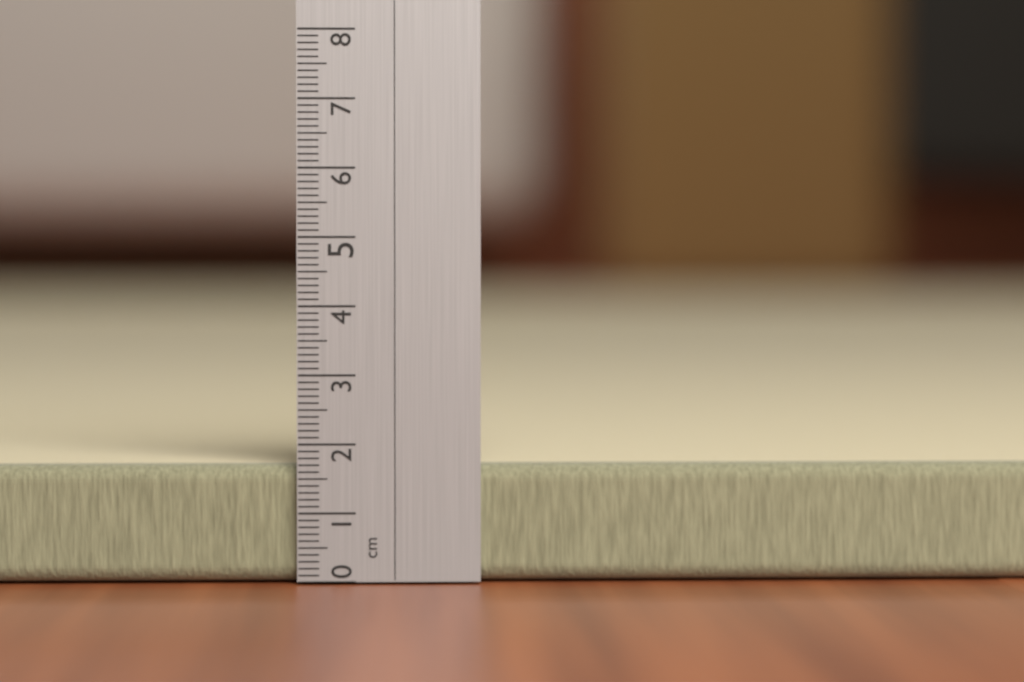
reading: 1.7 cm
